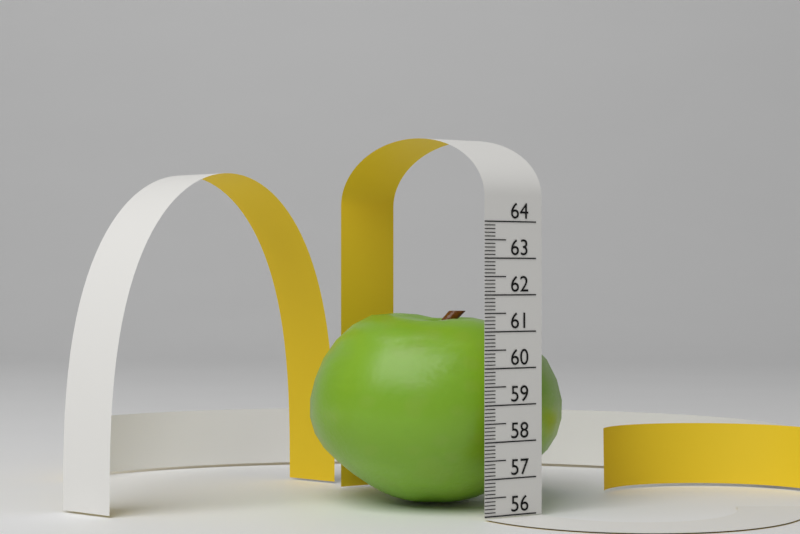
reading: 61.5 (no unit)
